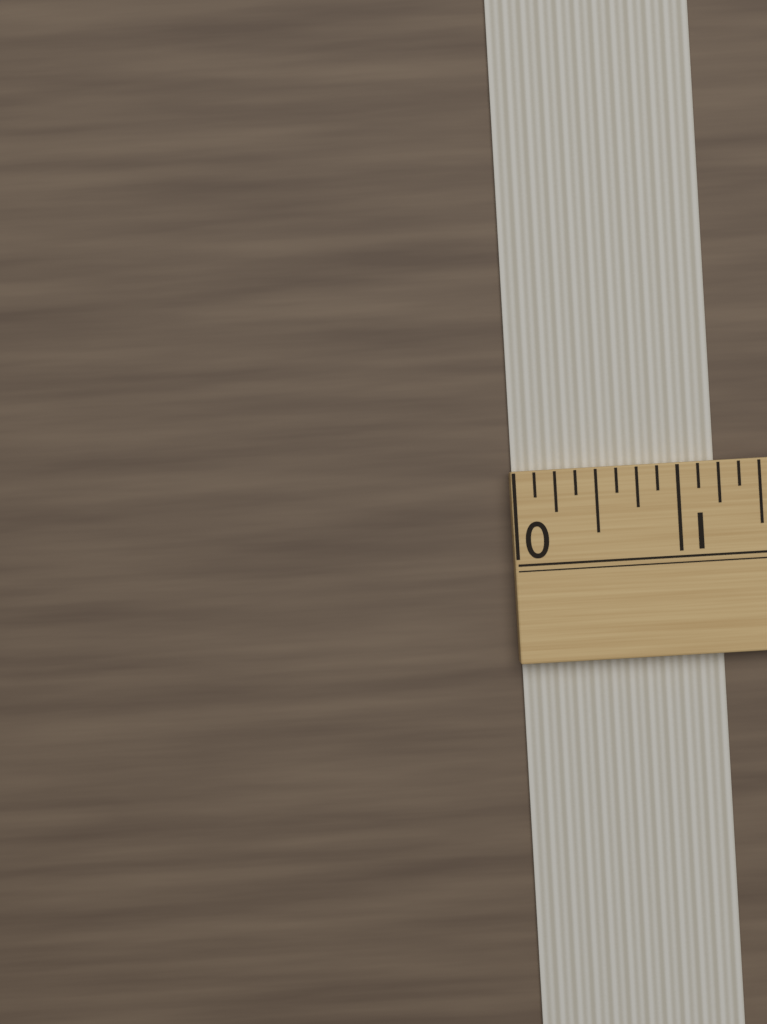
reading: 1.250 (no unit)
